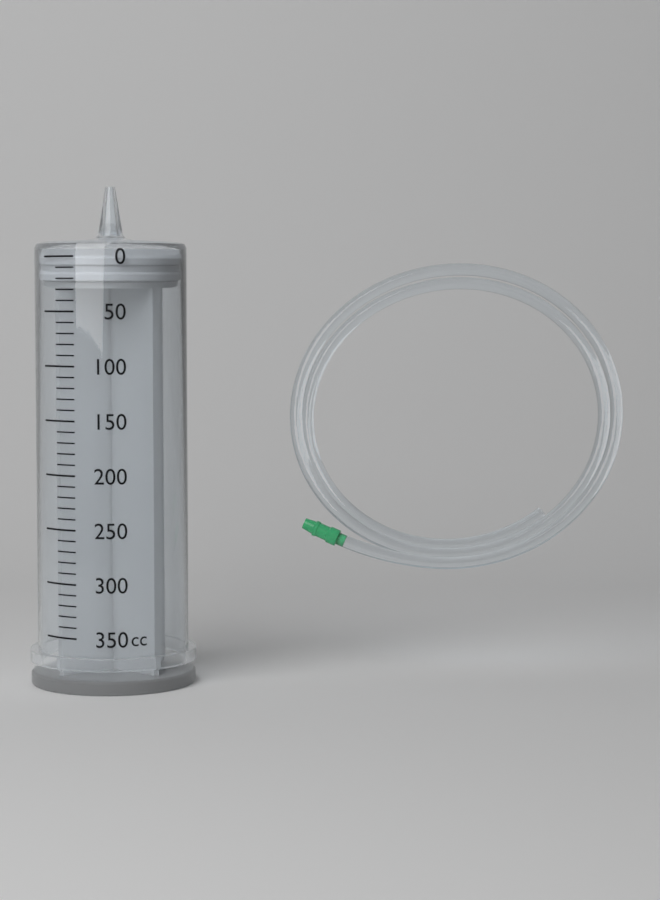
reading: 0 cc
